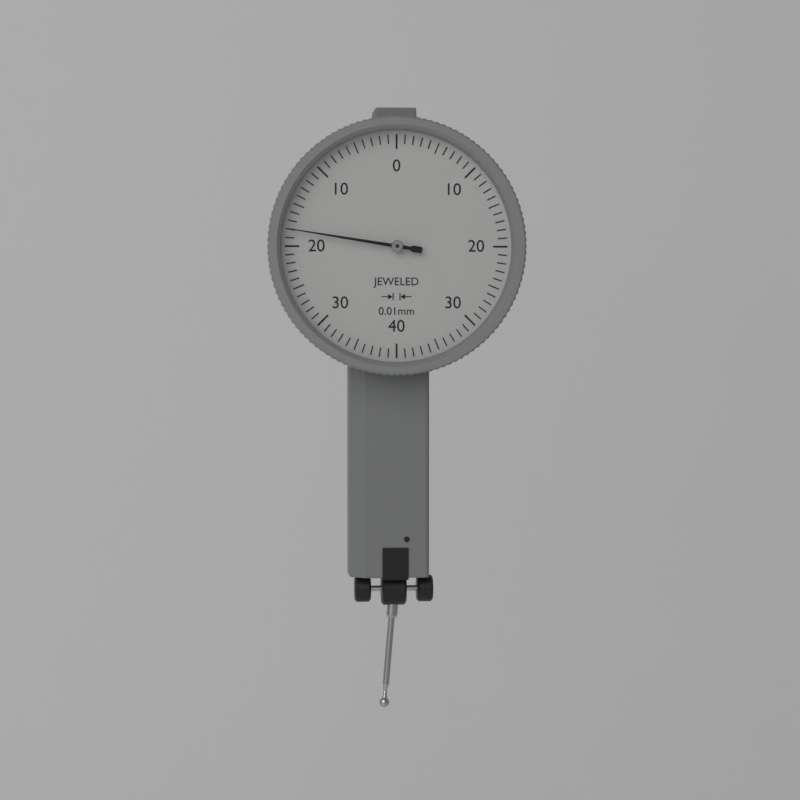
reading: 0.18 mm
